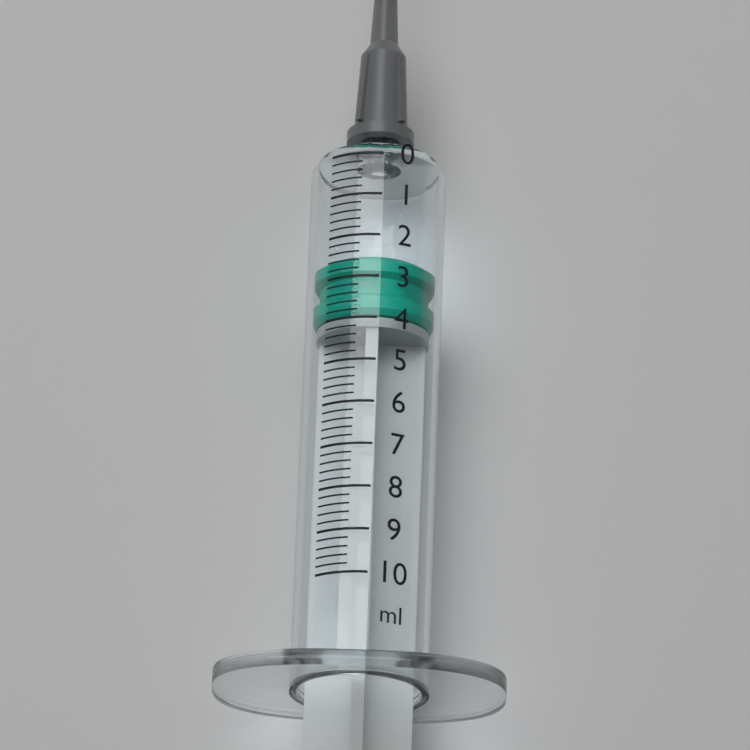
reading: 2.4 ml
